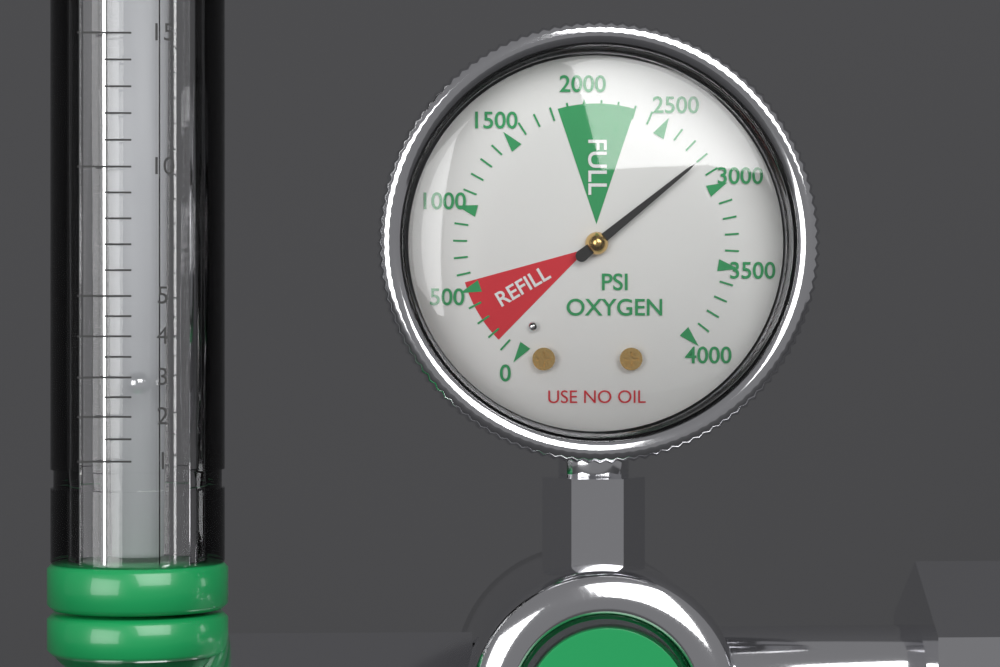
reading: 2800 psi
